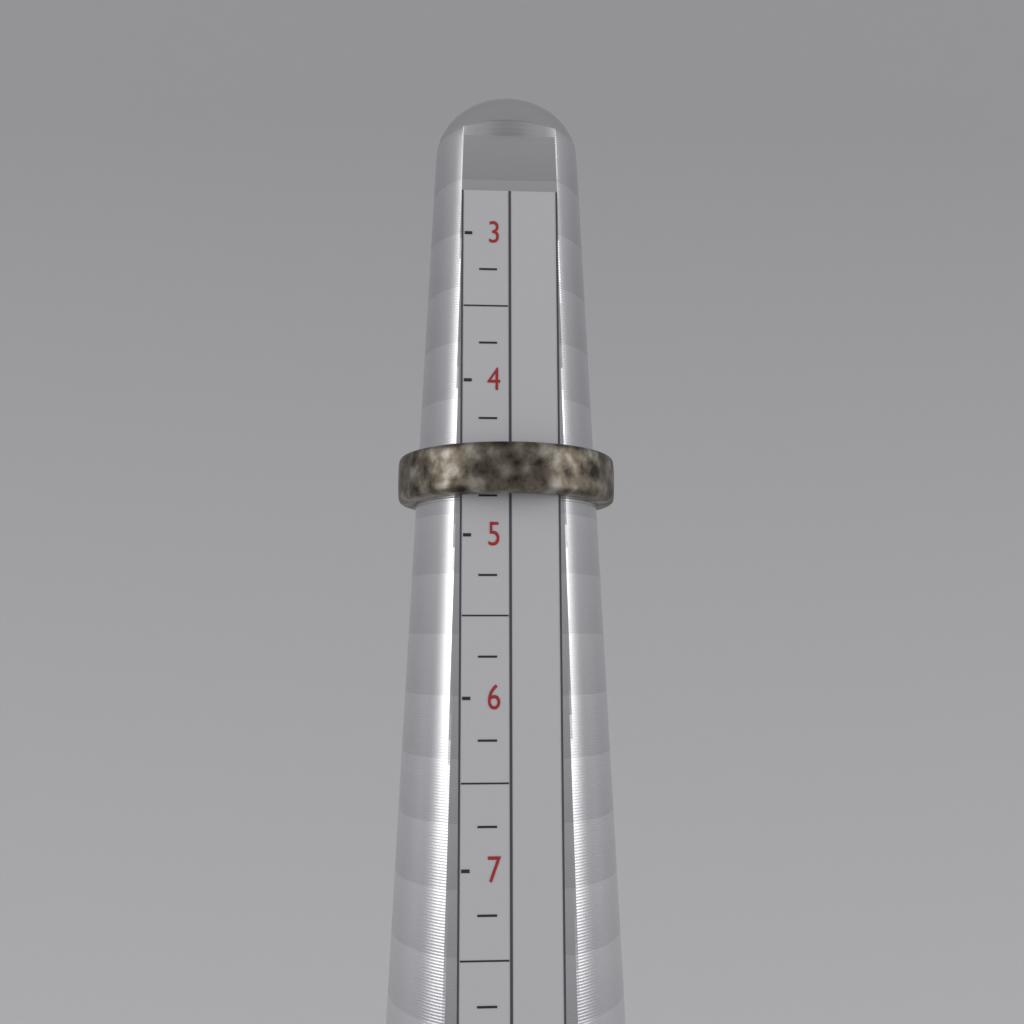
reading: 4.75 (no unit)
